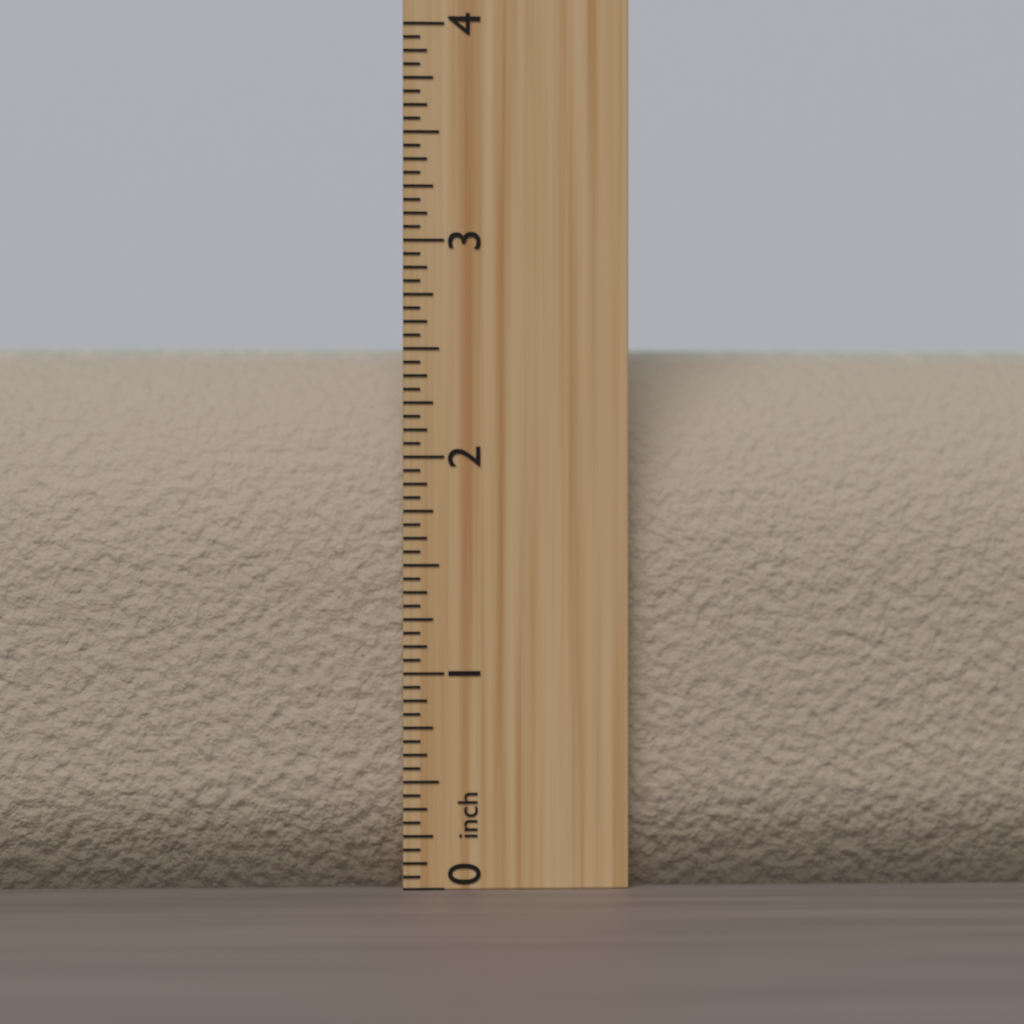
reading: 2.5625 inch
